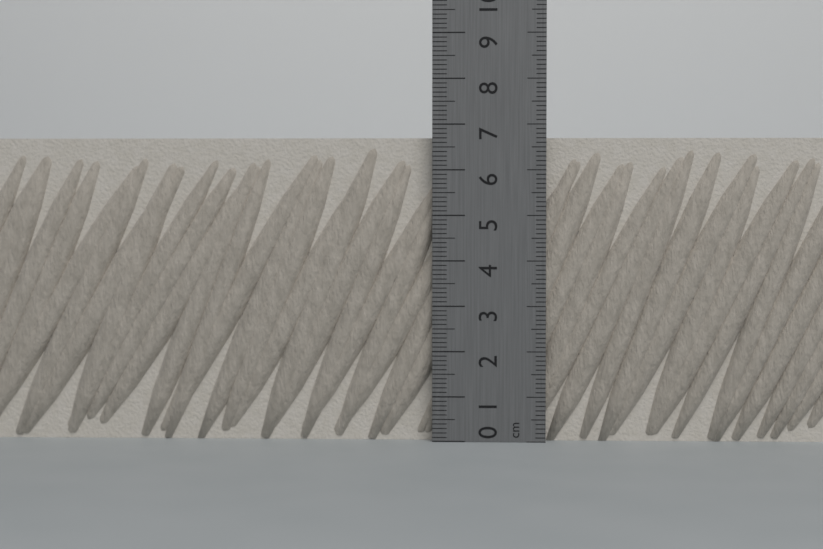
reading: 6.7 cm
